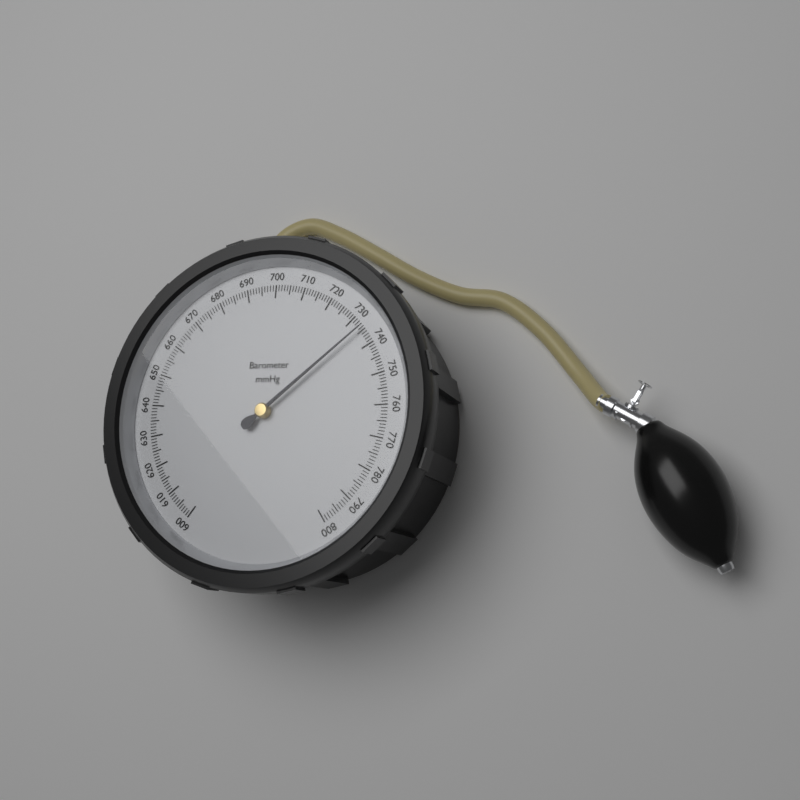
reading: 734 mmHg
